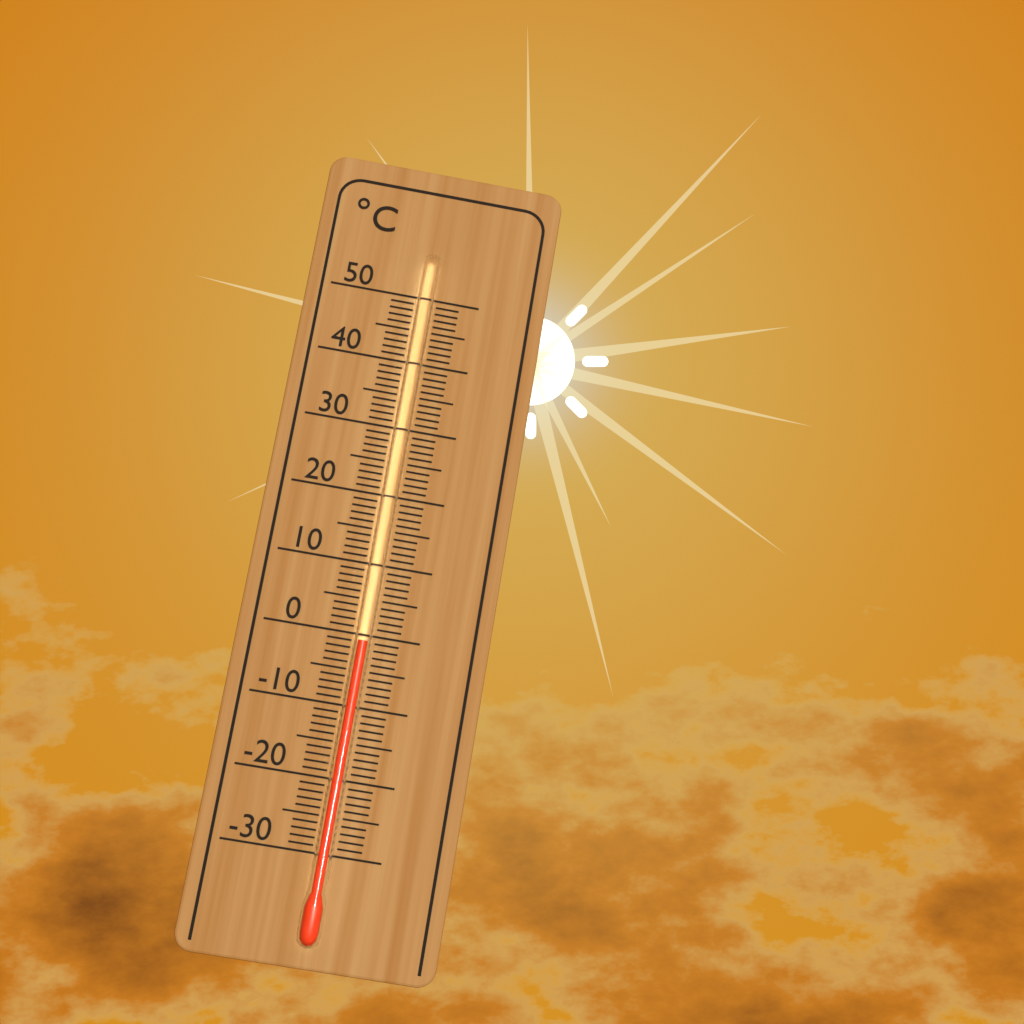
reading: -1 °C
